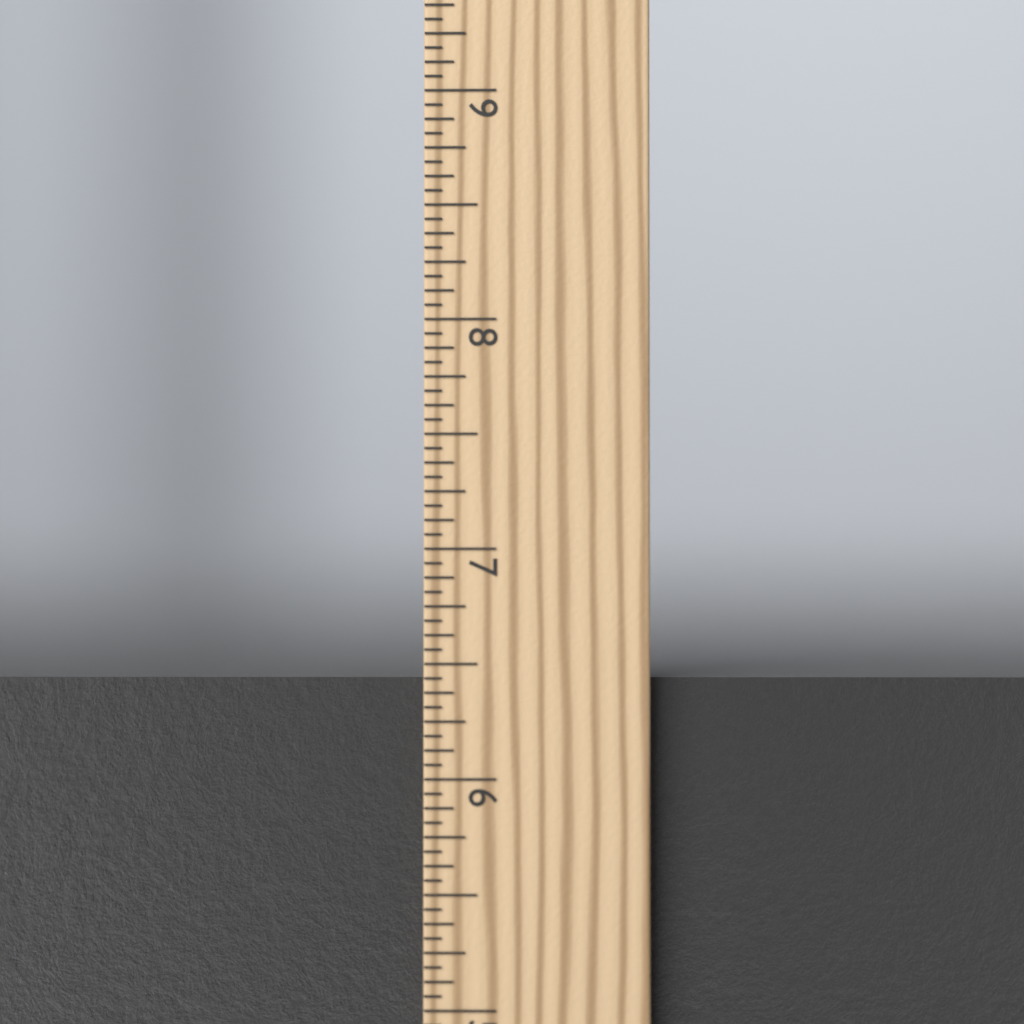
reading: 6.4375 in
